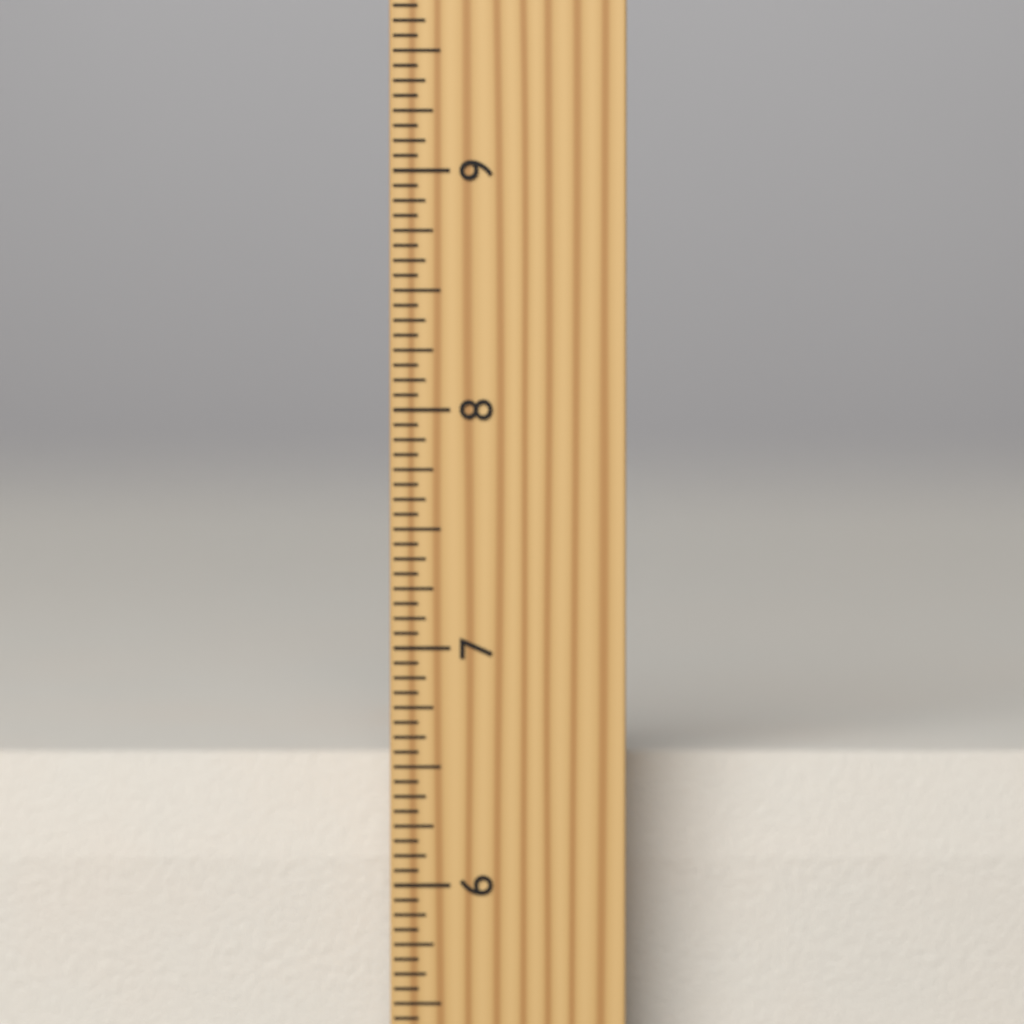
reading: 6.5000 inch
